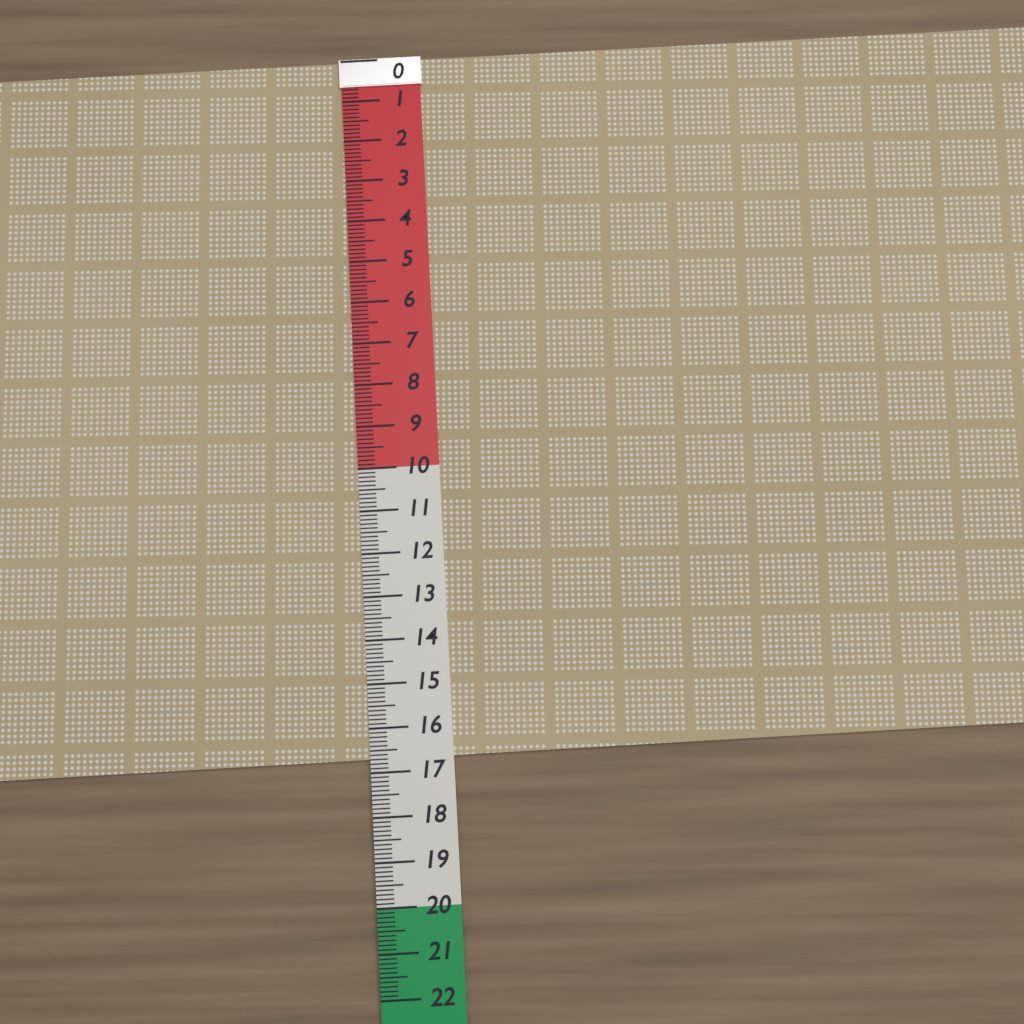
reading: 16.7 (no unit)
